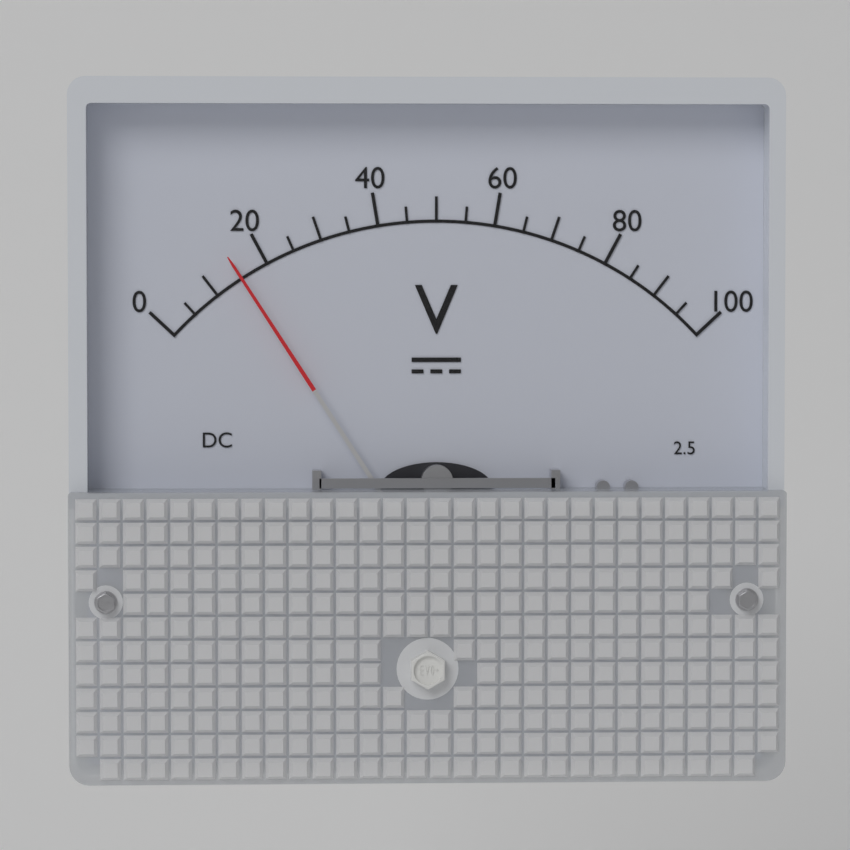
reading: 15 V
